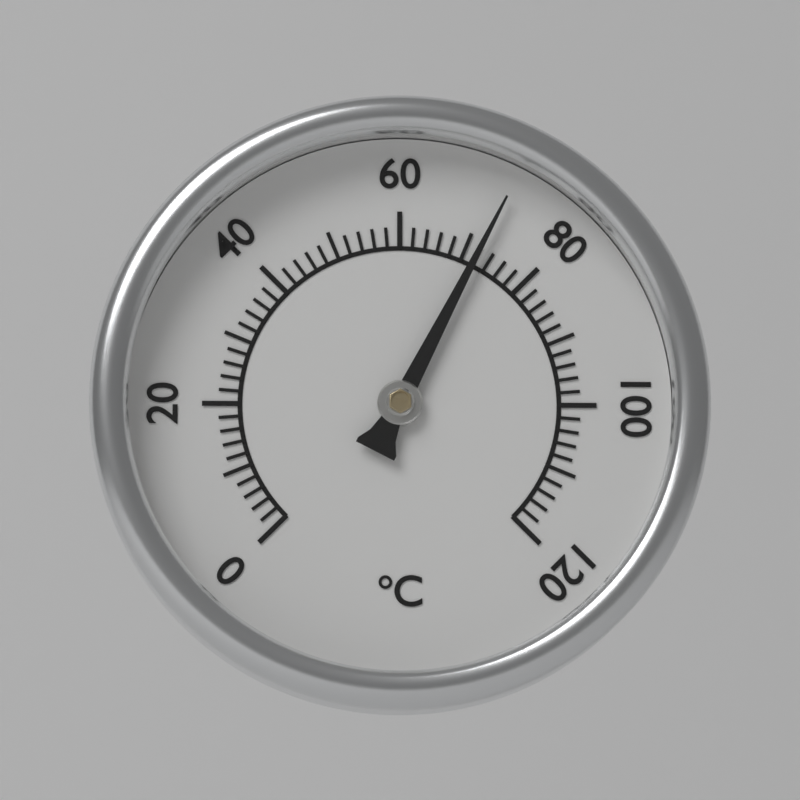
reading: 72 °C
